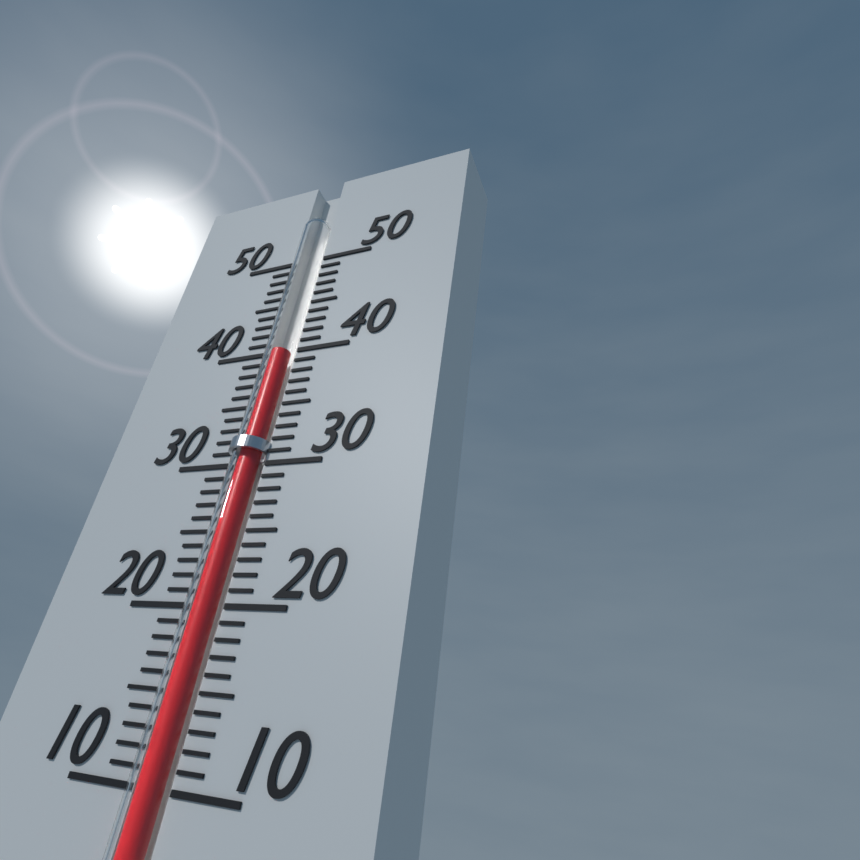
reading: 40 (no unit)
